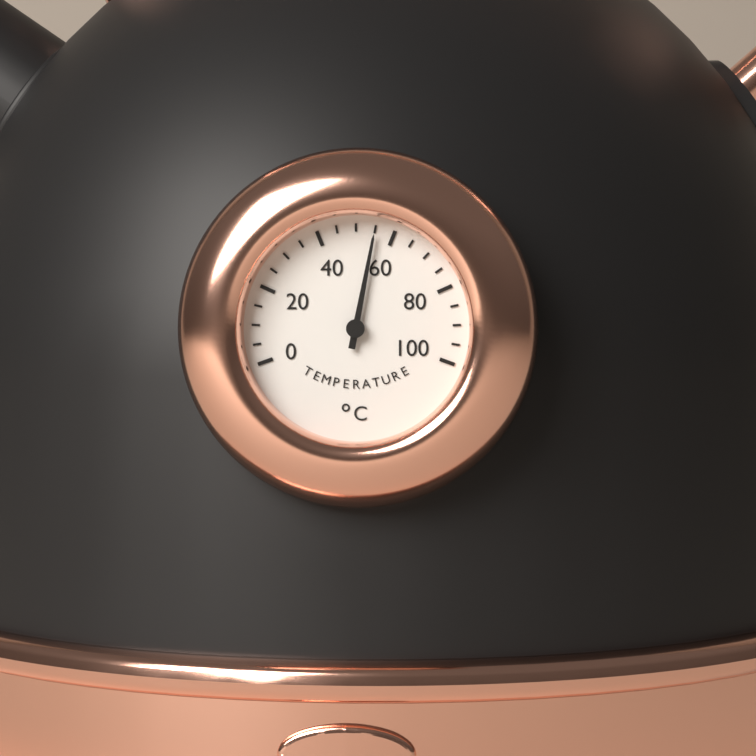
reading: 55 °C
